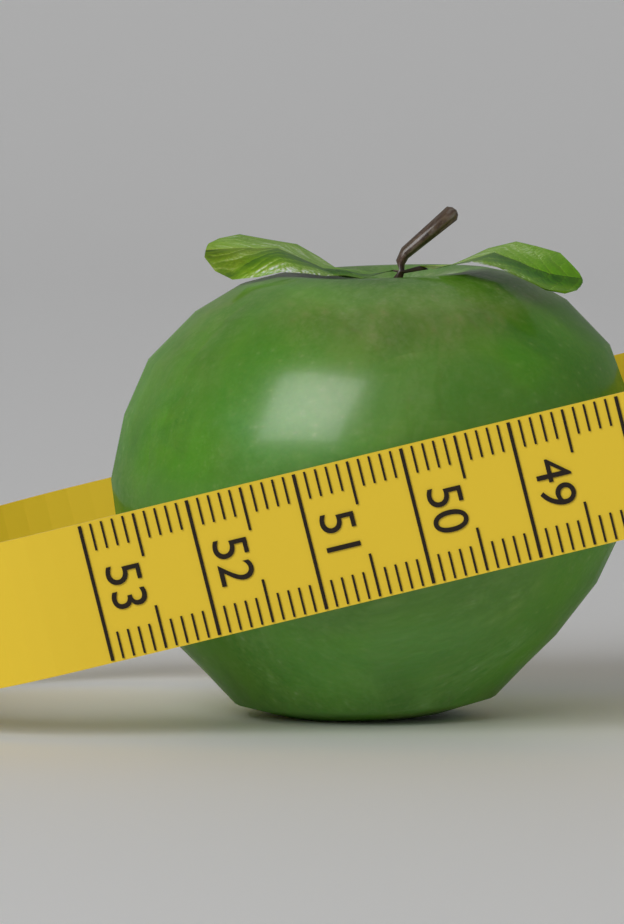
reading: 52.9 (no unit)
